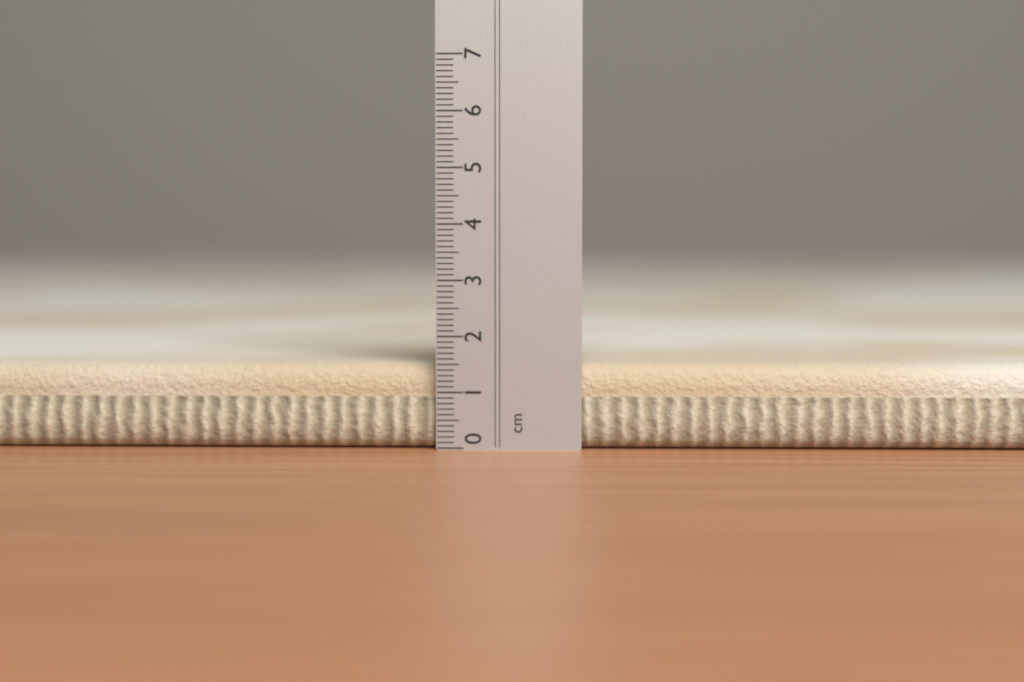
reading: 1.5 cm
